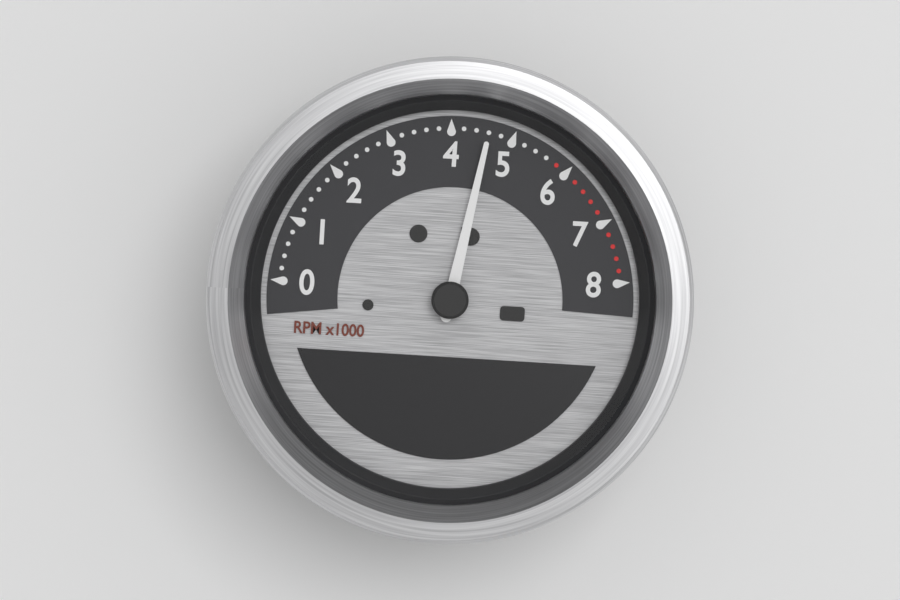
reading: 4600 RPM
